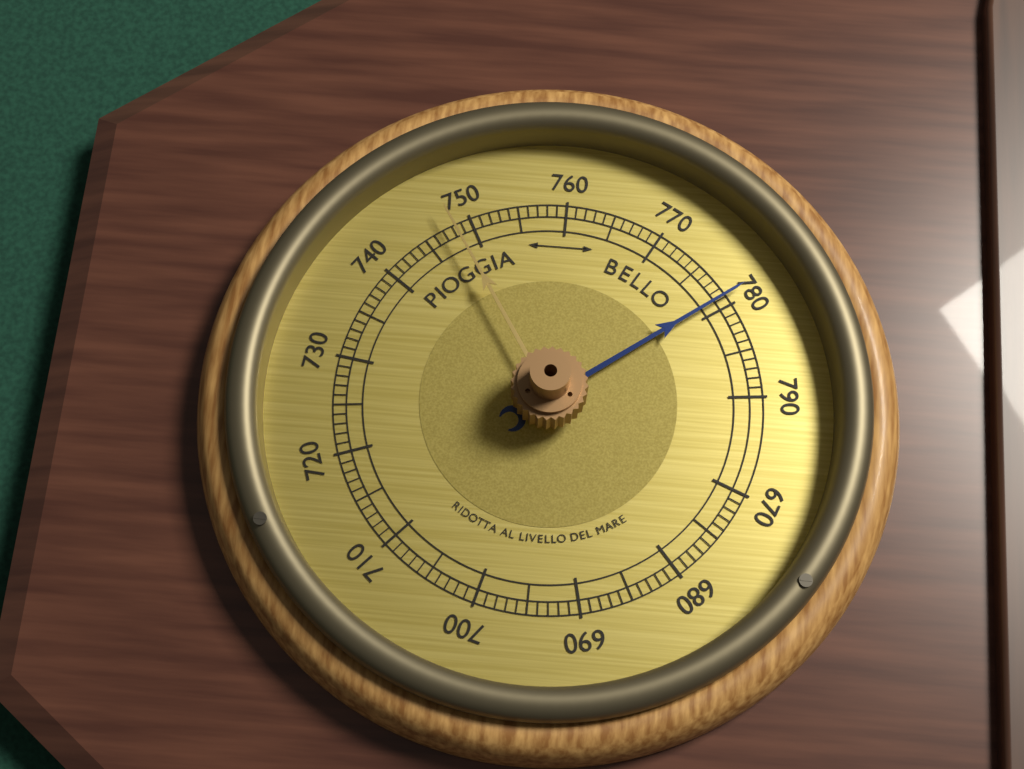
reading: 779 (no unit)
